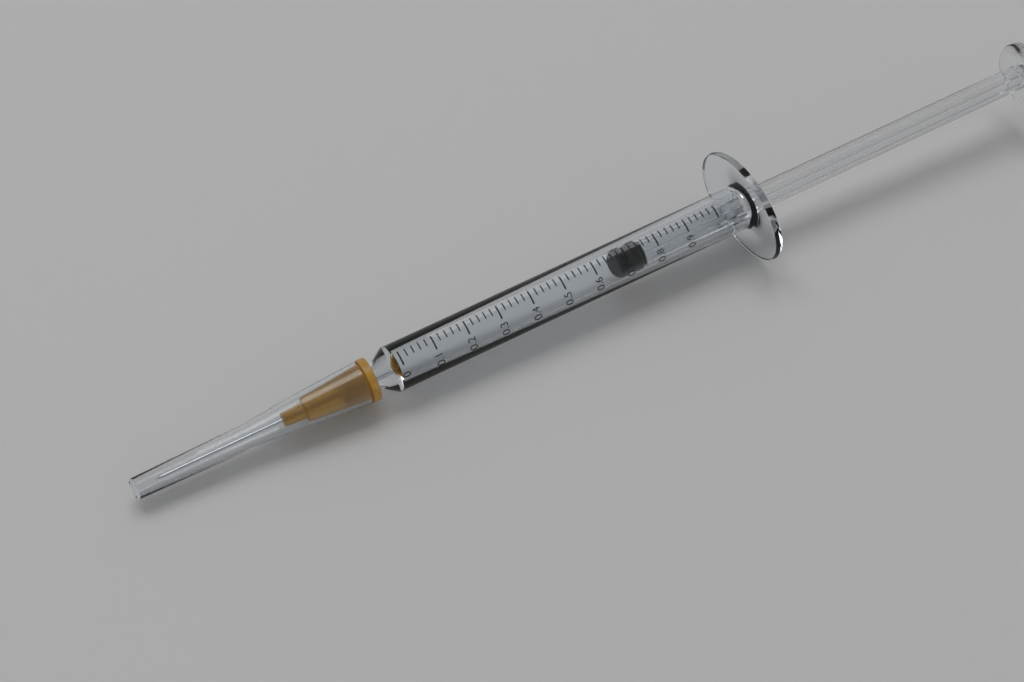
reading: 0.68 ml
